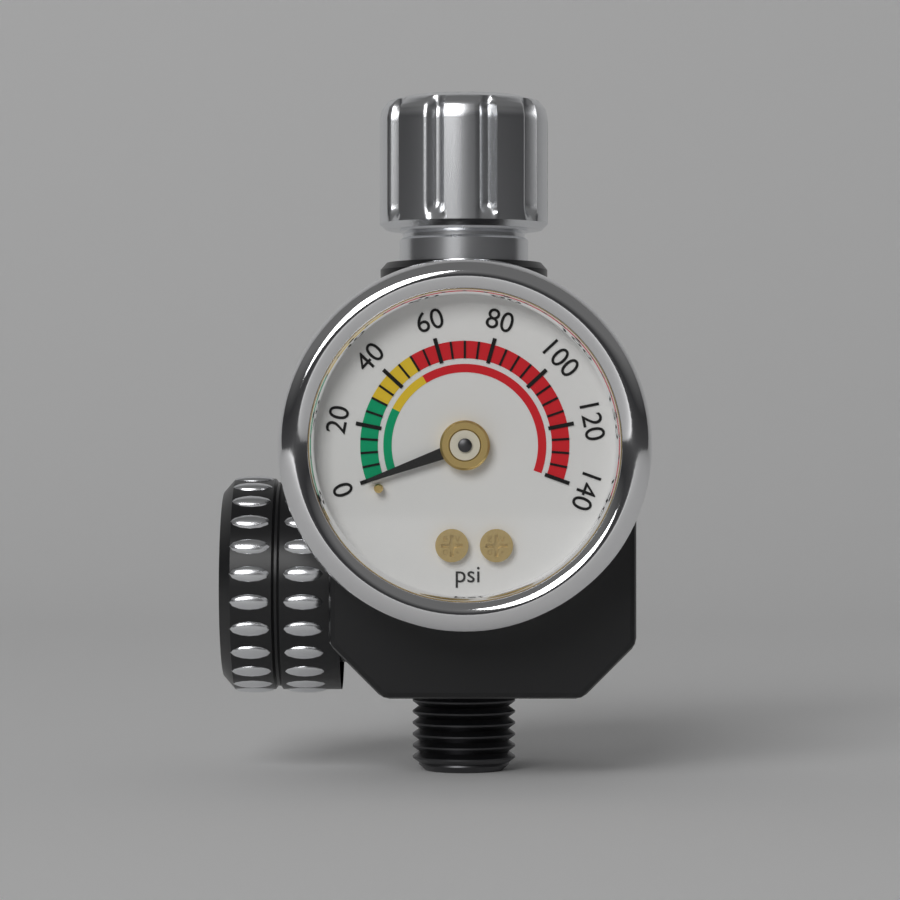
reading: 0 psi
